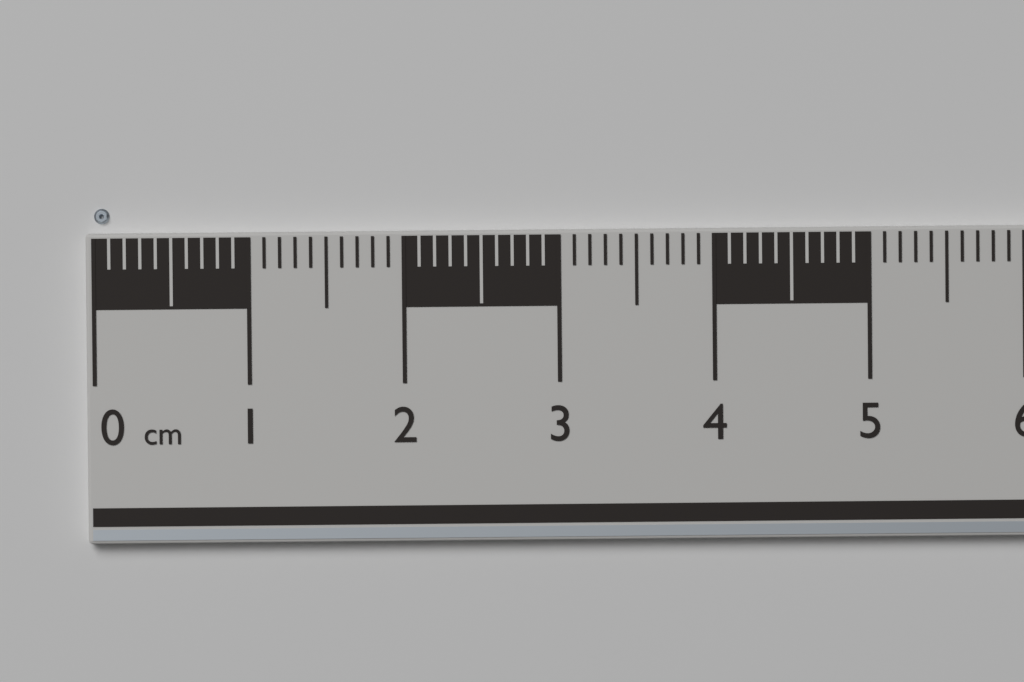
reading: 0.1 cm
